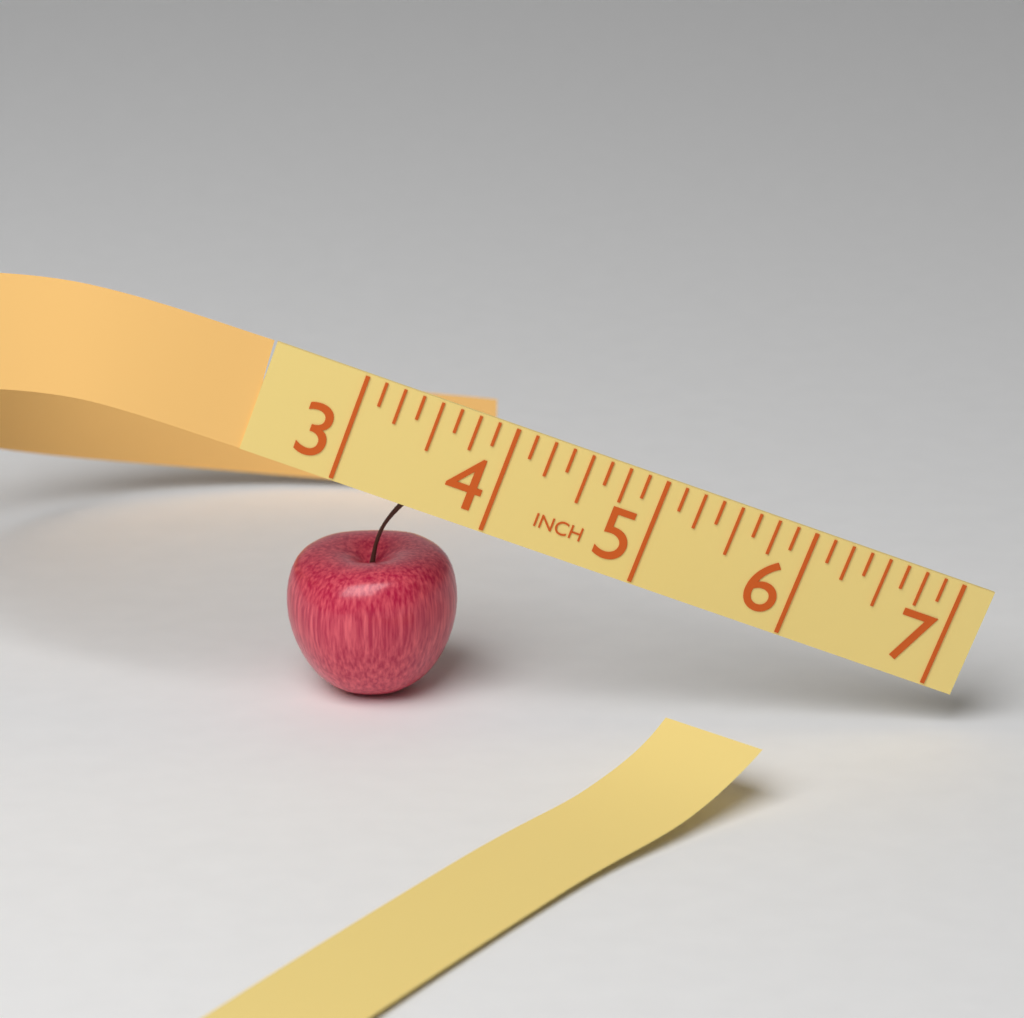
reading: 4.125 in
